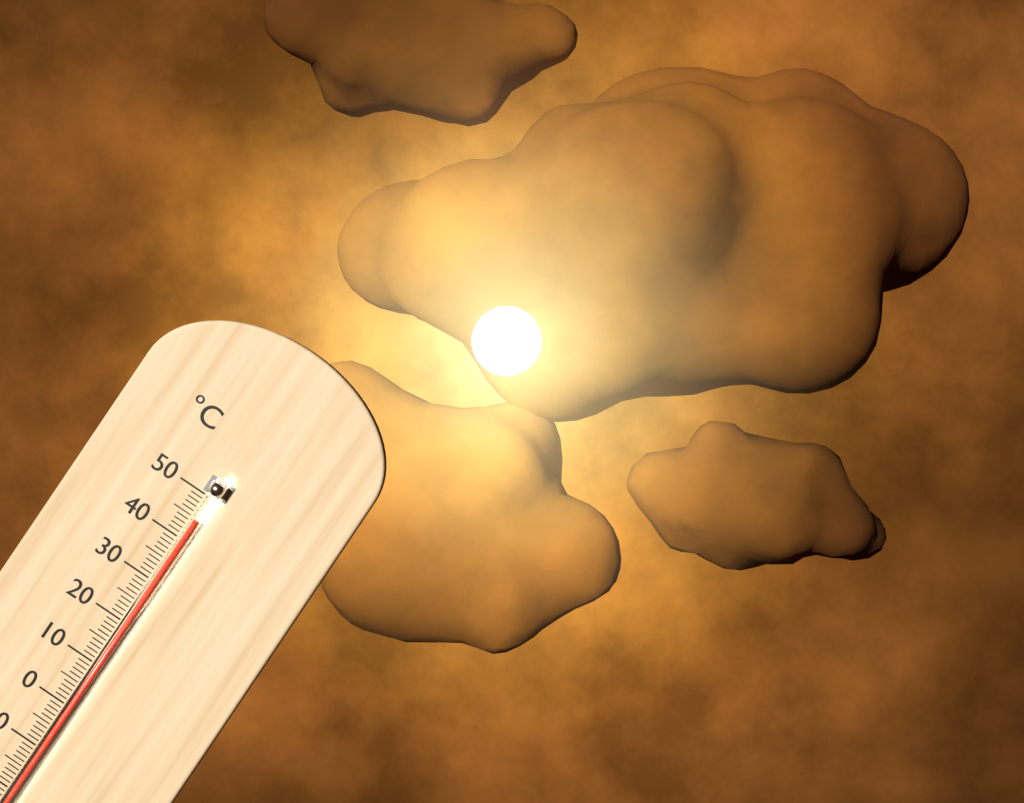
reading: 45 °C
